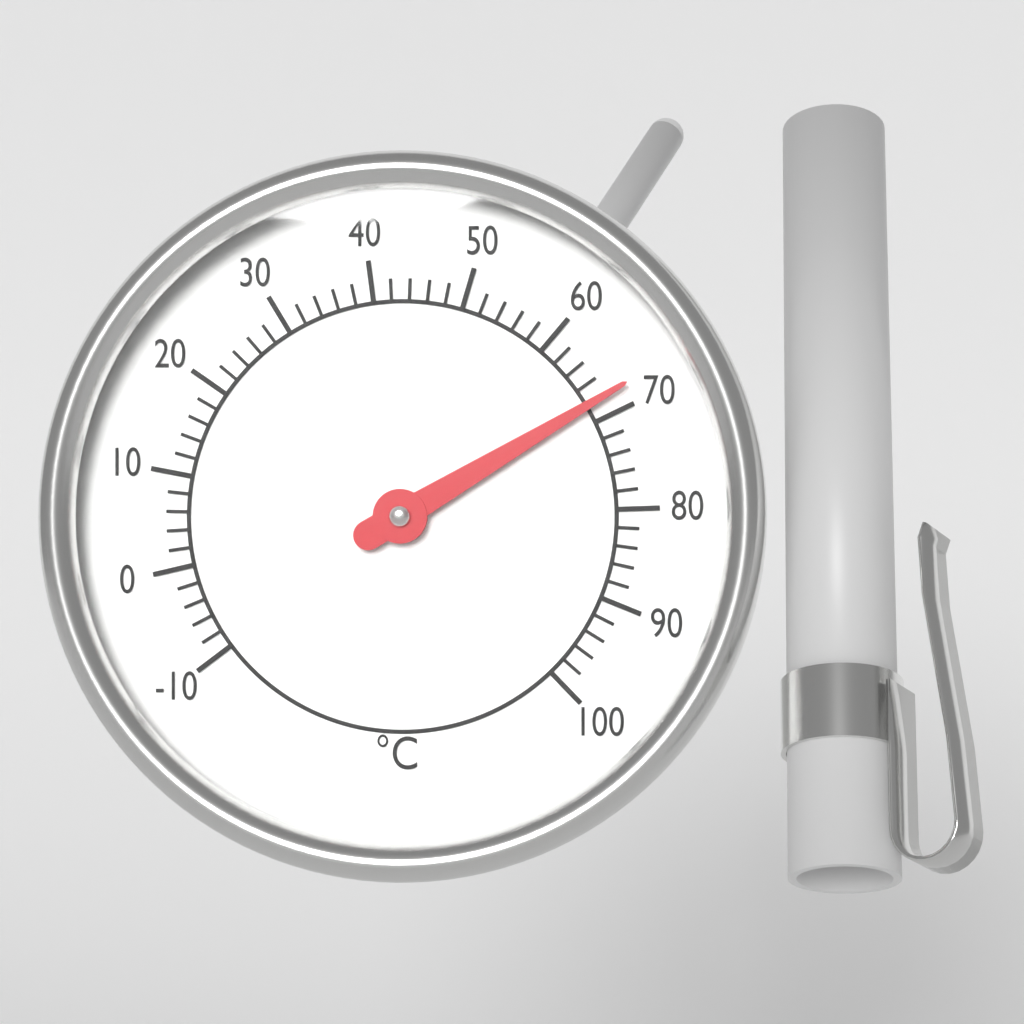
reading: 68 °C
